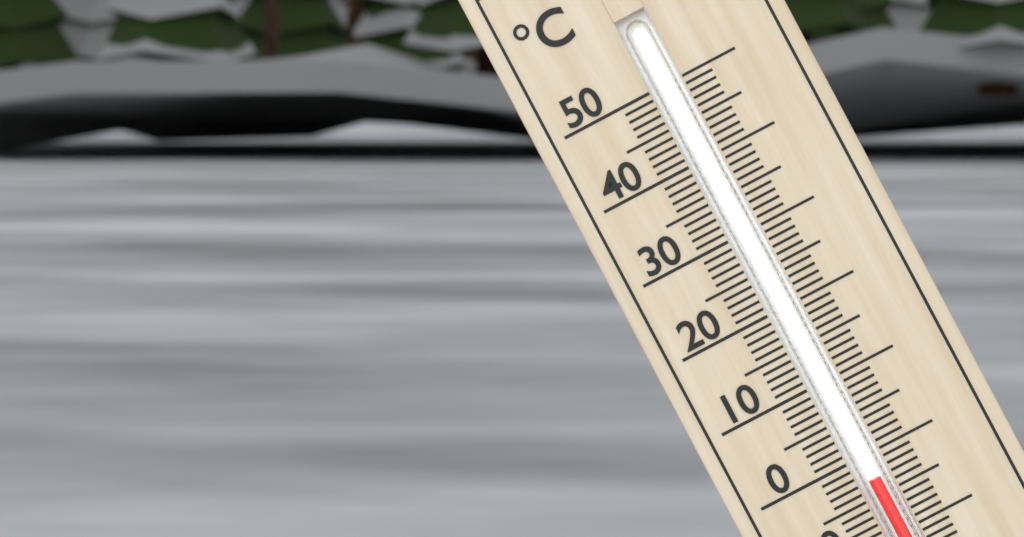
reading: -3 °C
